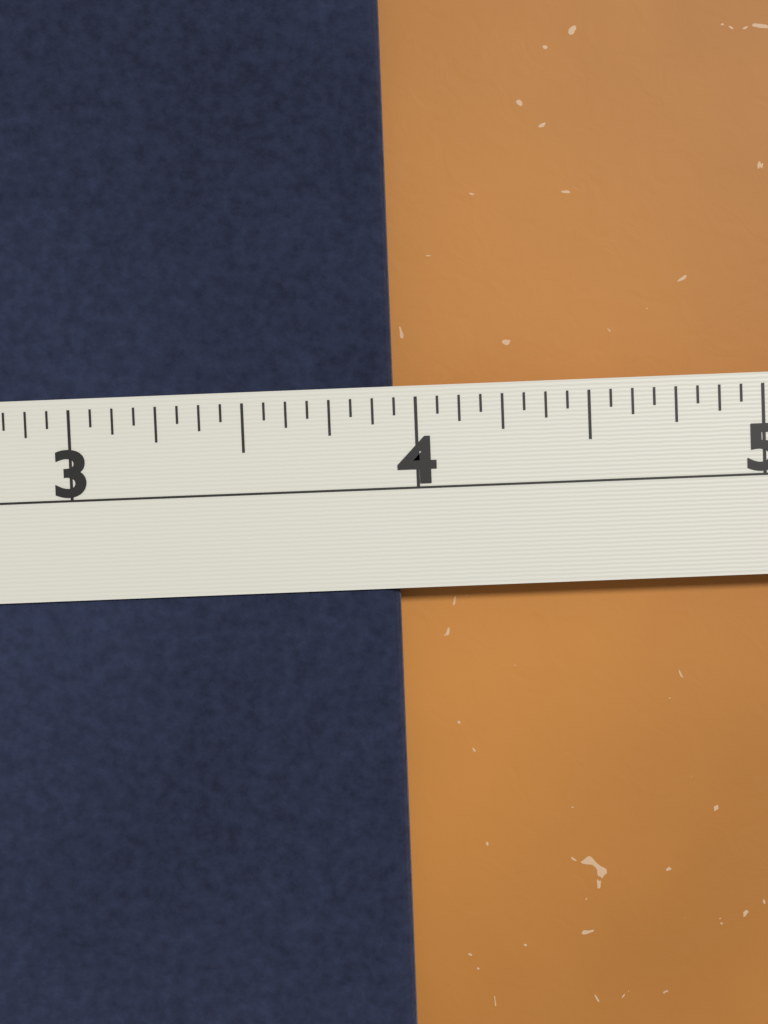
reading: 3.9375 in
